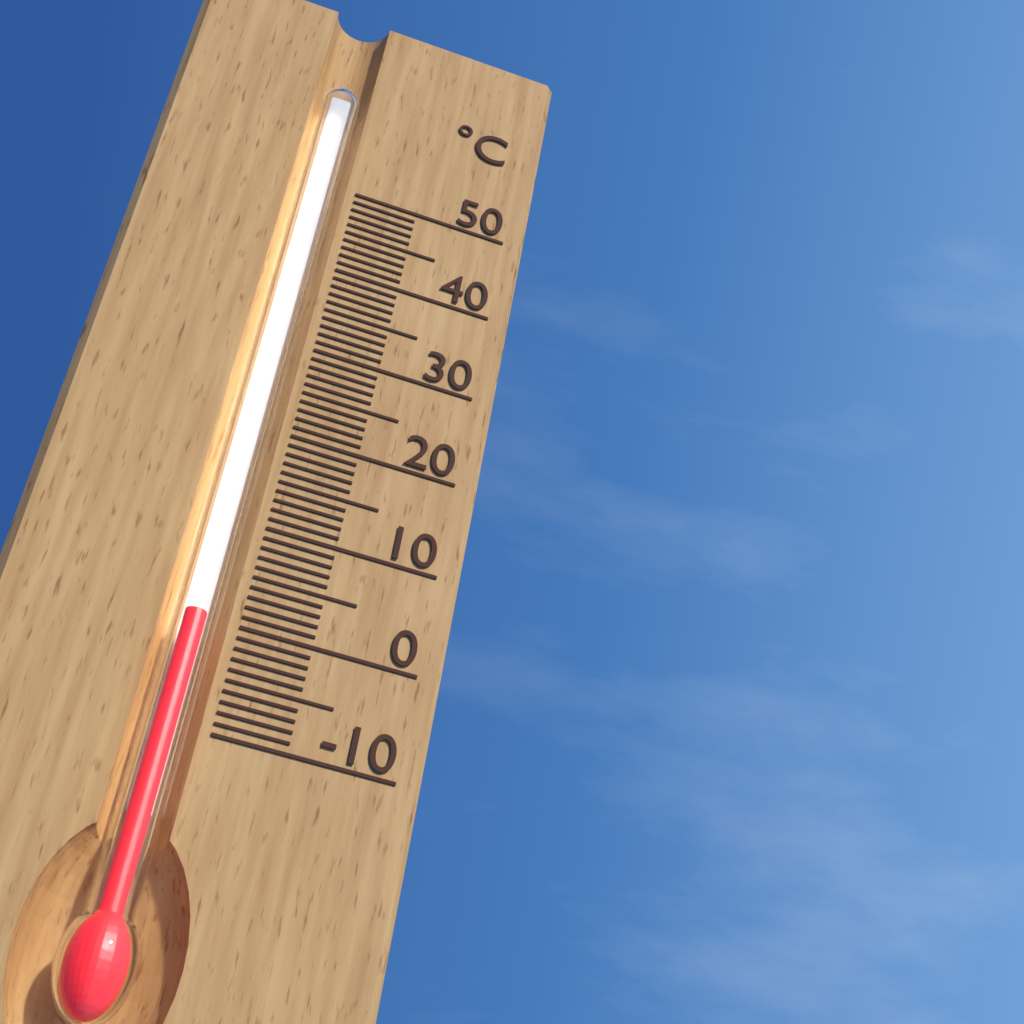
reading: 0 °C
